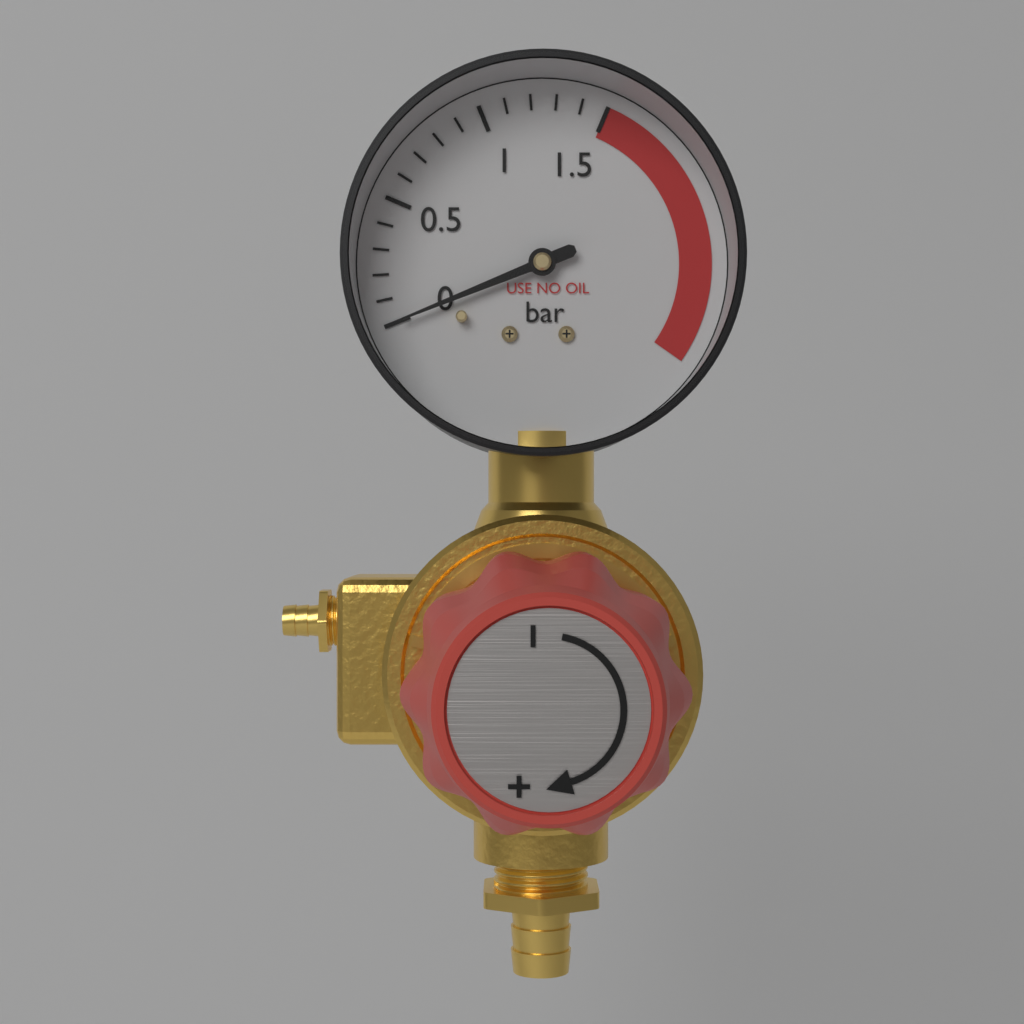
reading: 0.0 bar
